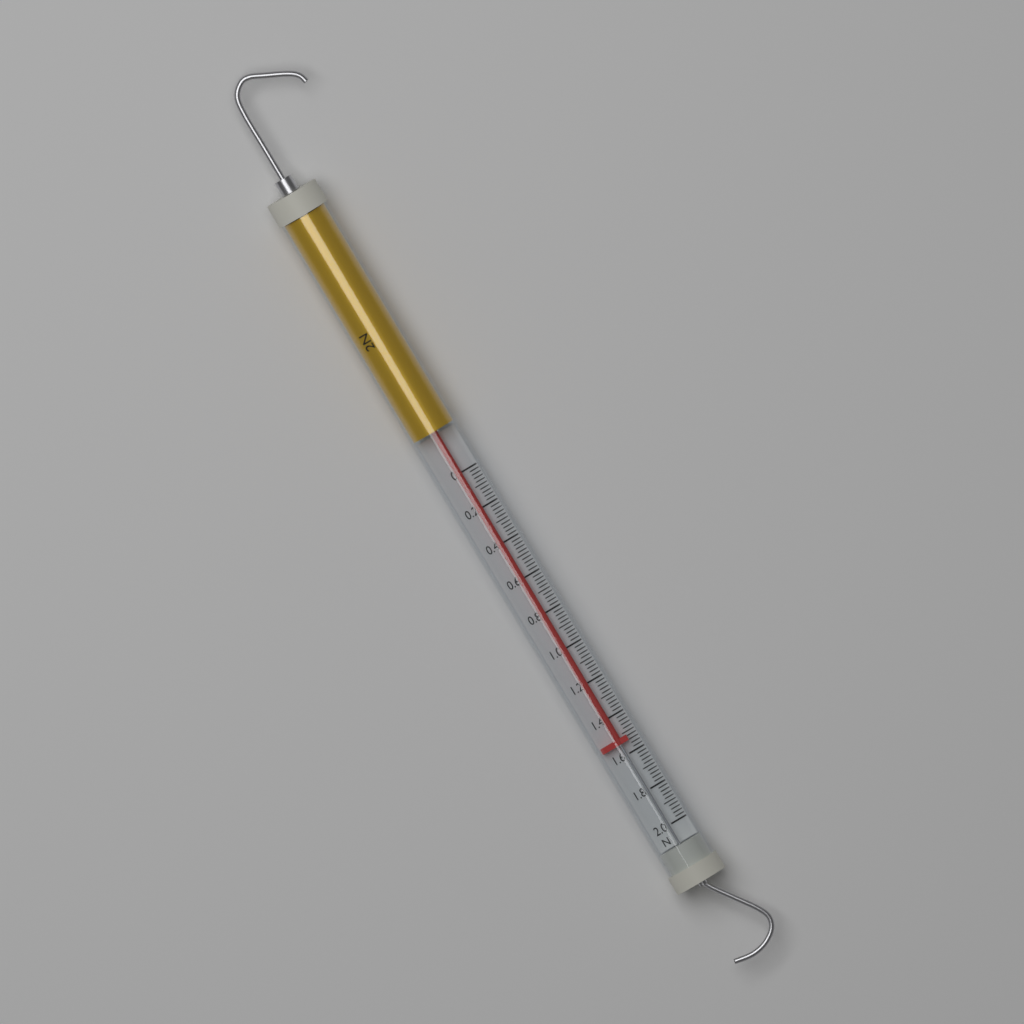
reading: 1.54 N
